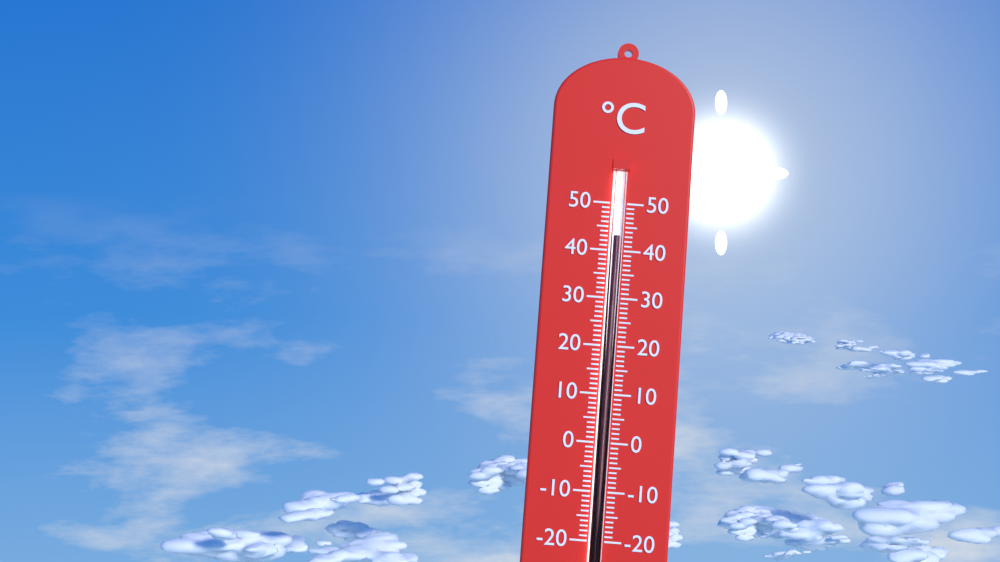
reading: 43 °C
